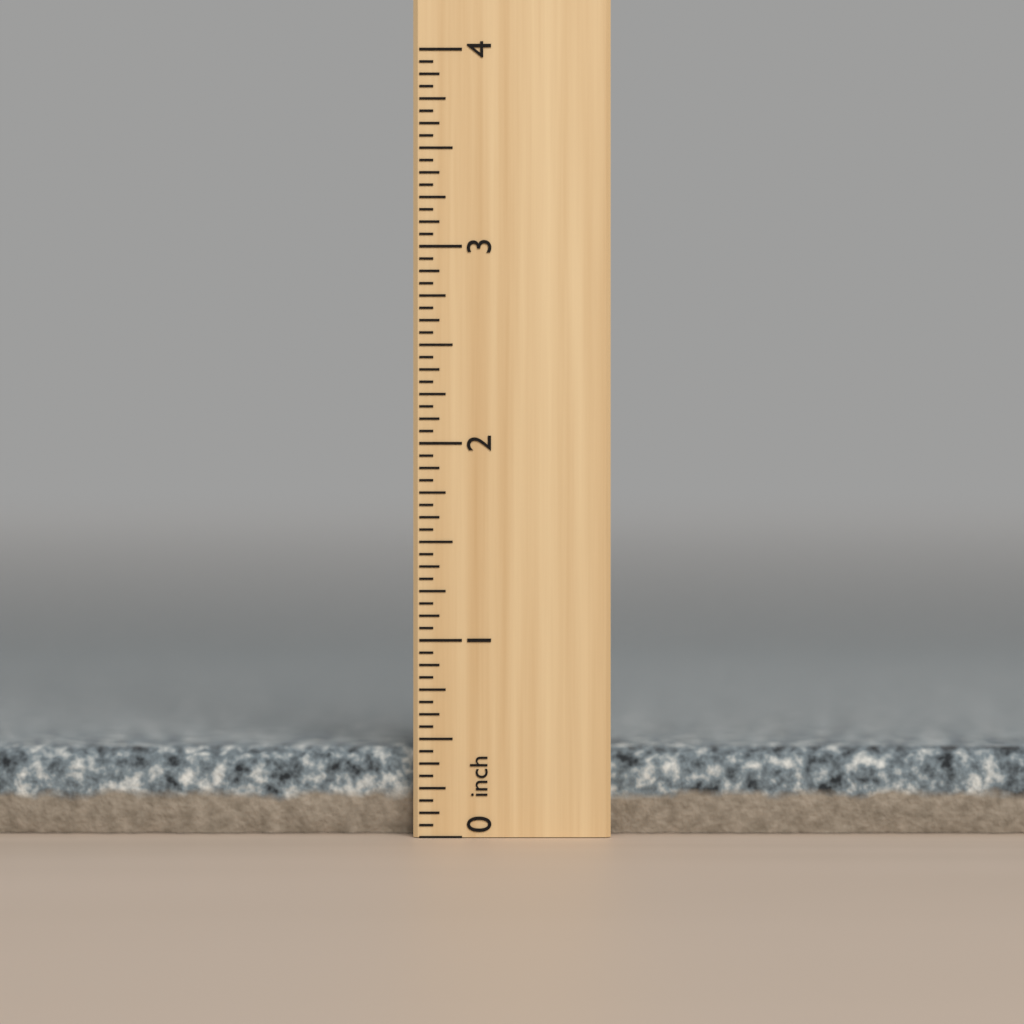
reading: 0.4400 inch
